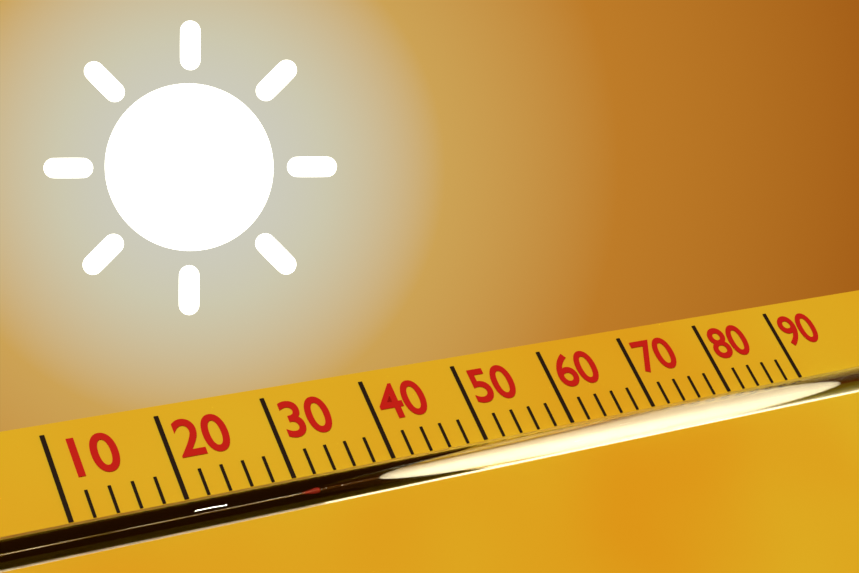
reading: 32 (no unit)
